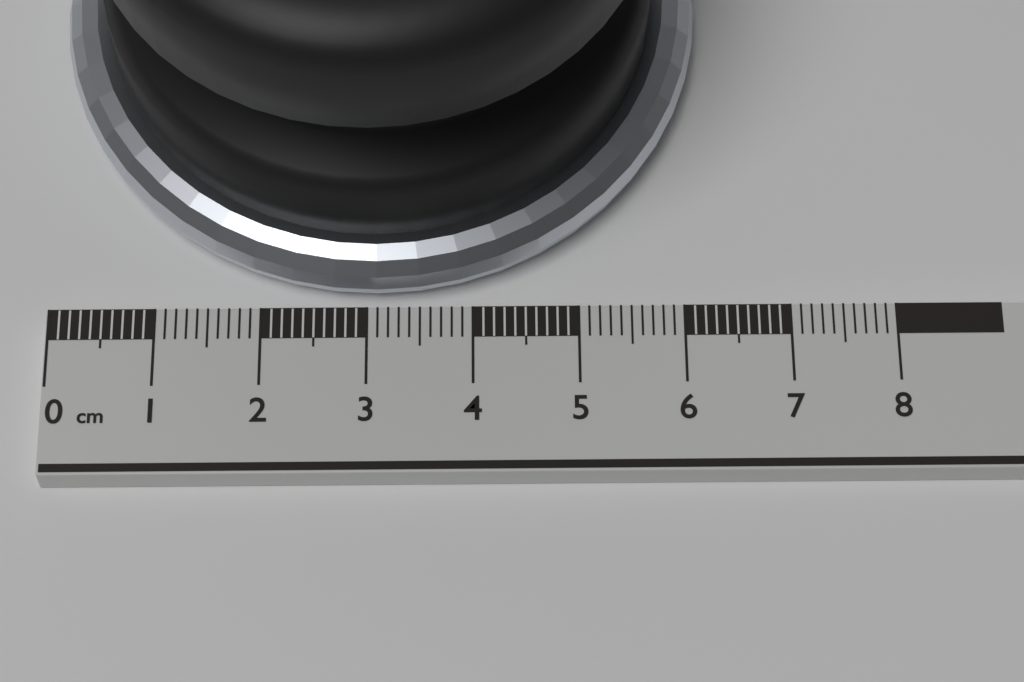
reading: 6.2 cm
